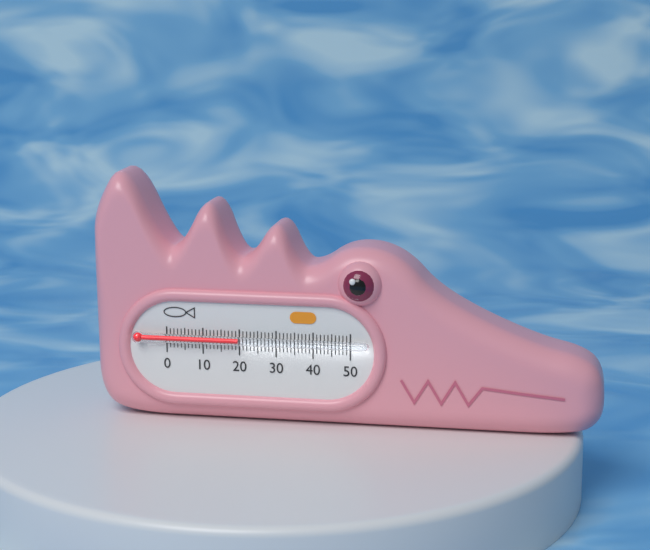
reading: 20 (no unit)
